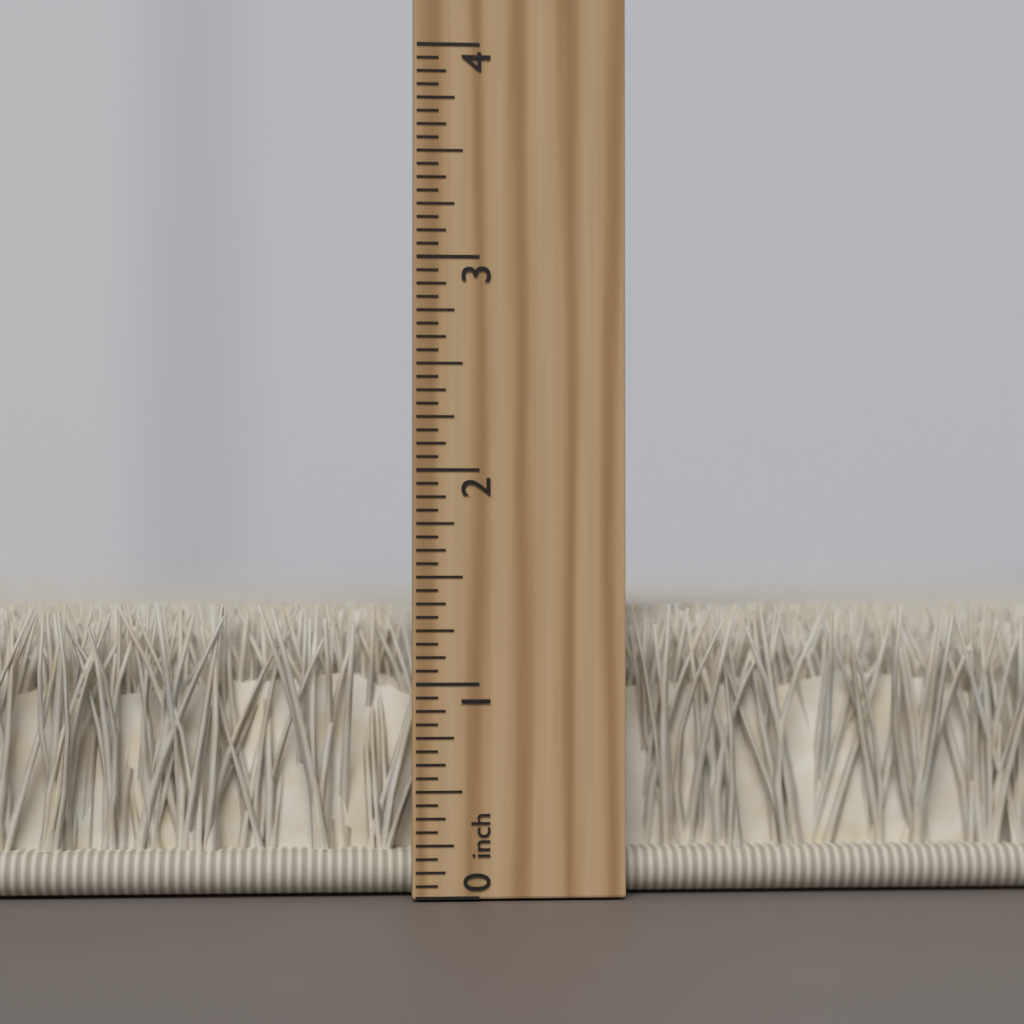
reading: 1.3750 inch
